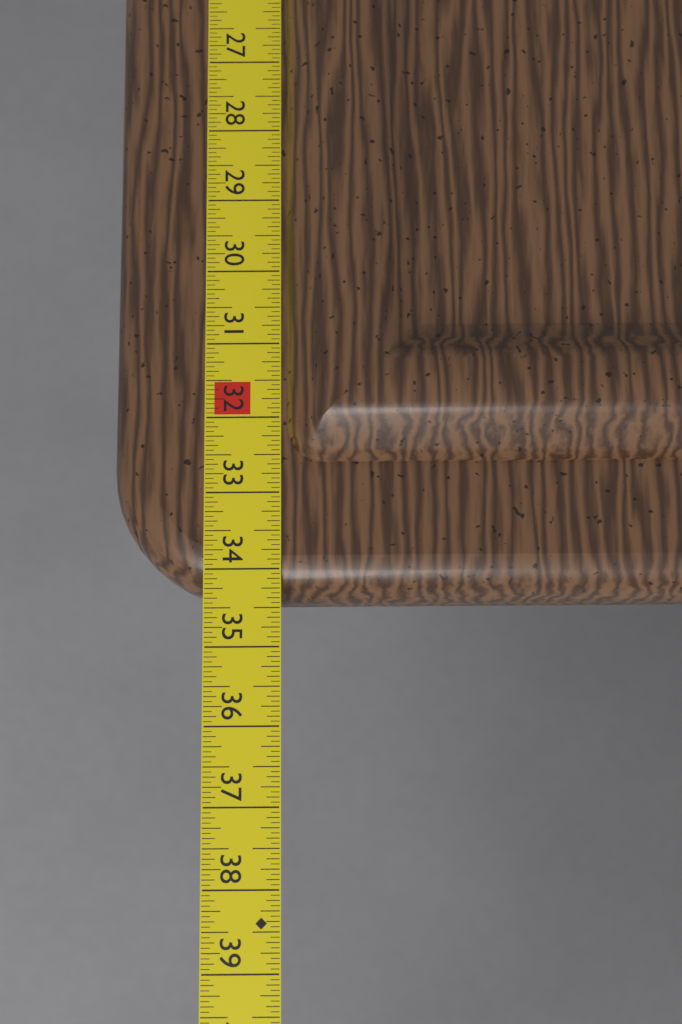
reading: 34.3750 in
